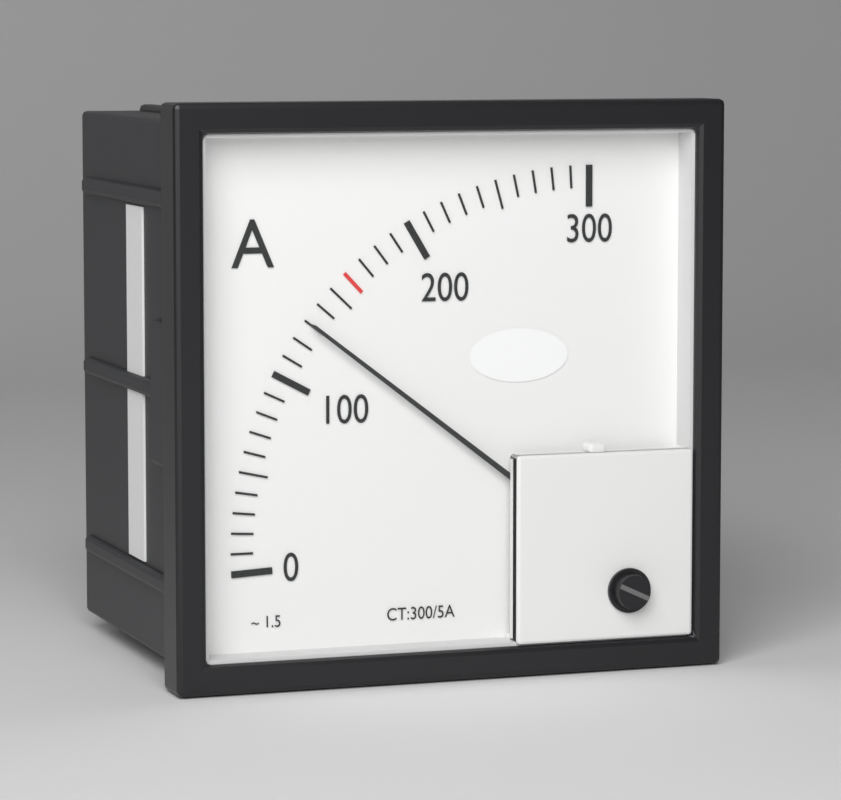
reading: 130 A
